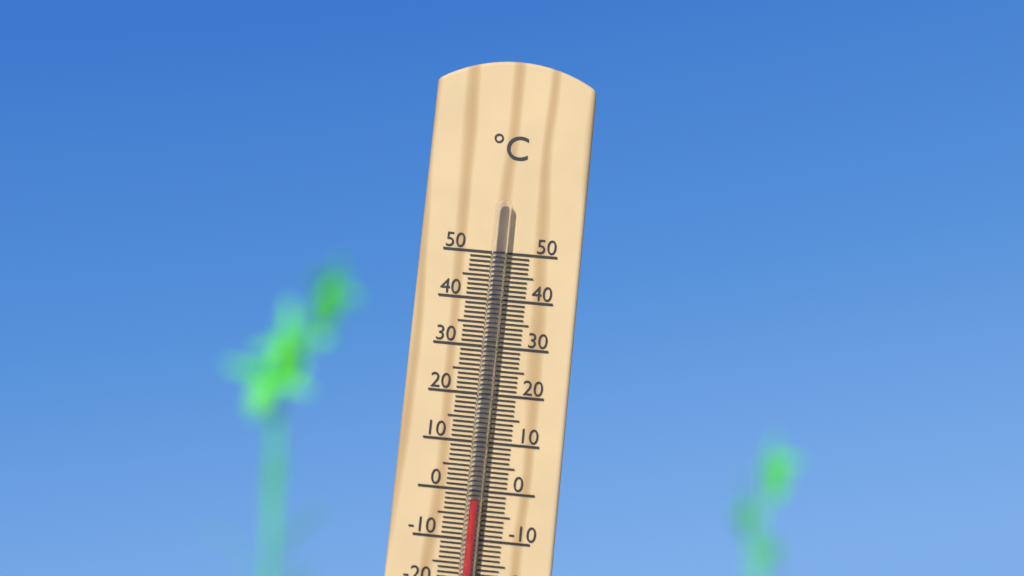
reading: -2 °C
